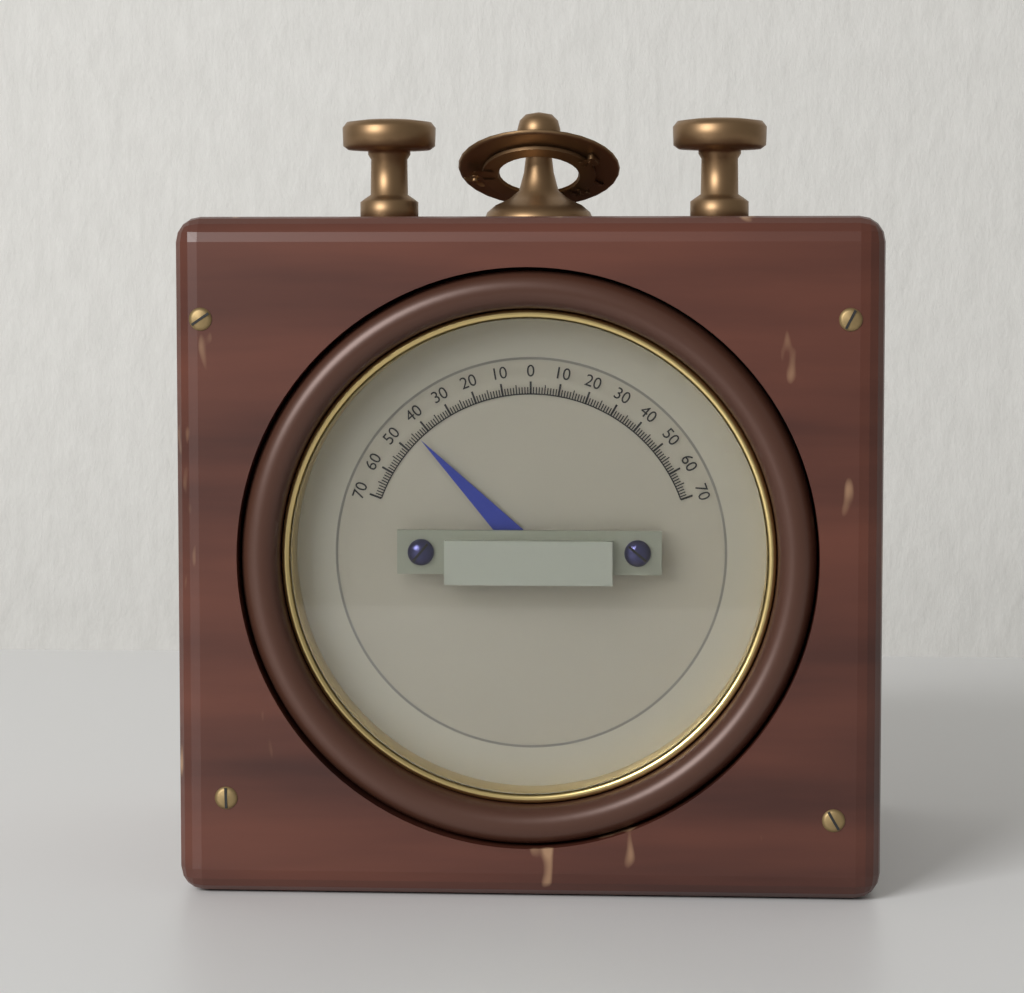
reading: -44 (no unit)
